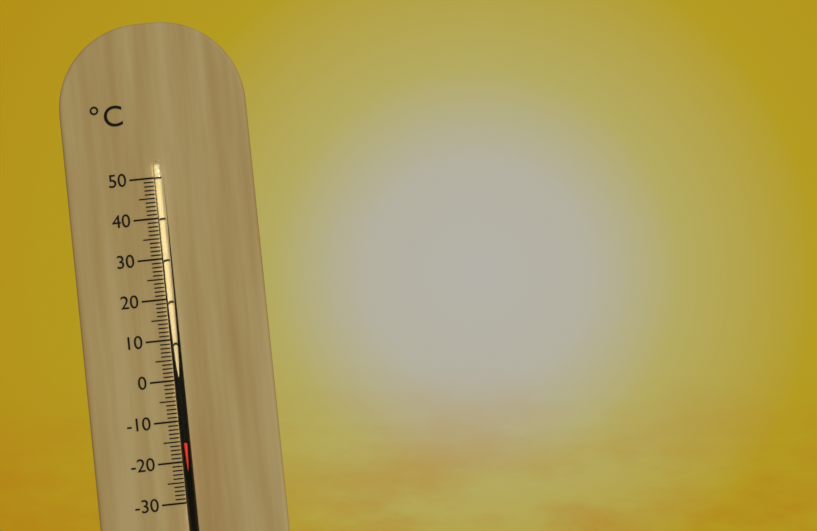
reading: -15 °C
